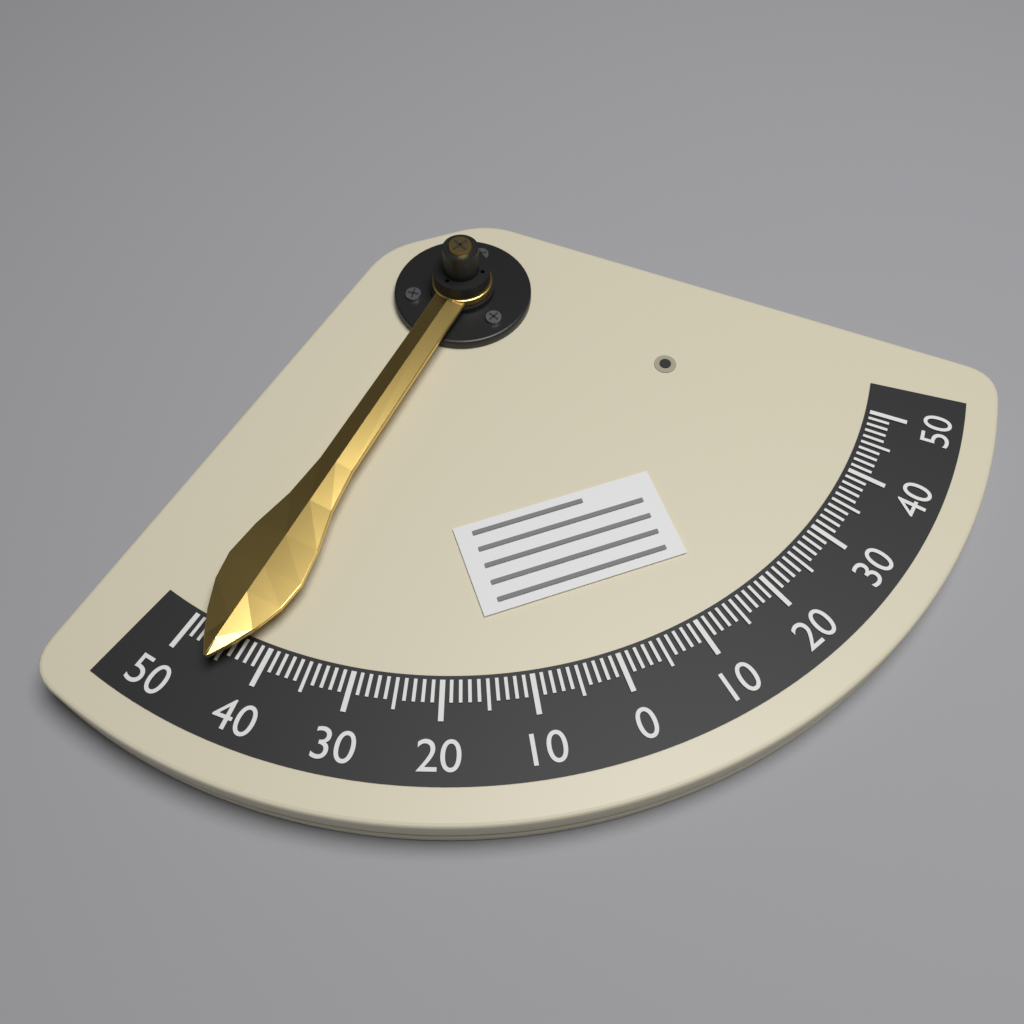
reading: 45 (no unit)
